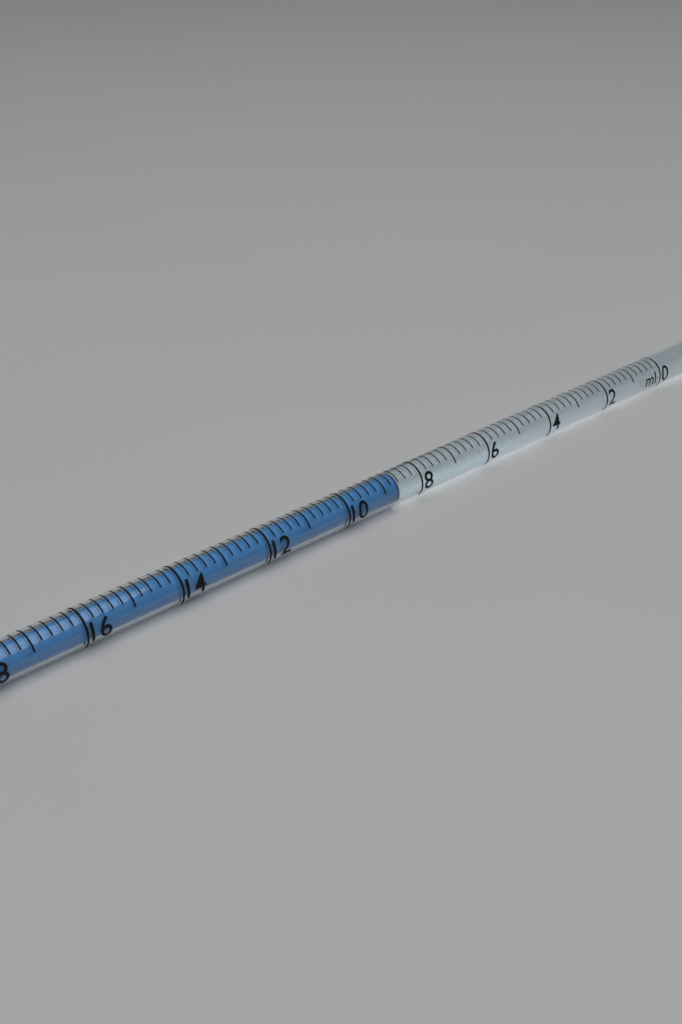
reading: 8.6 ml
